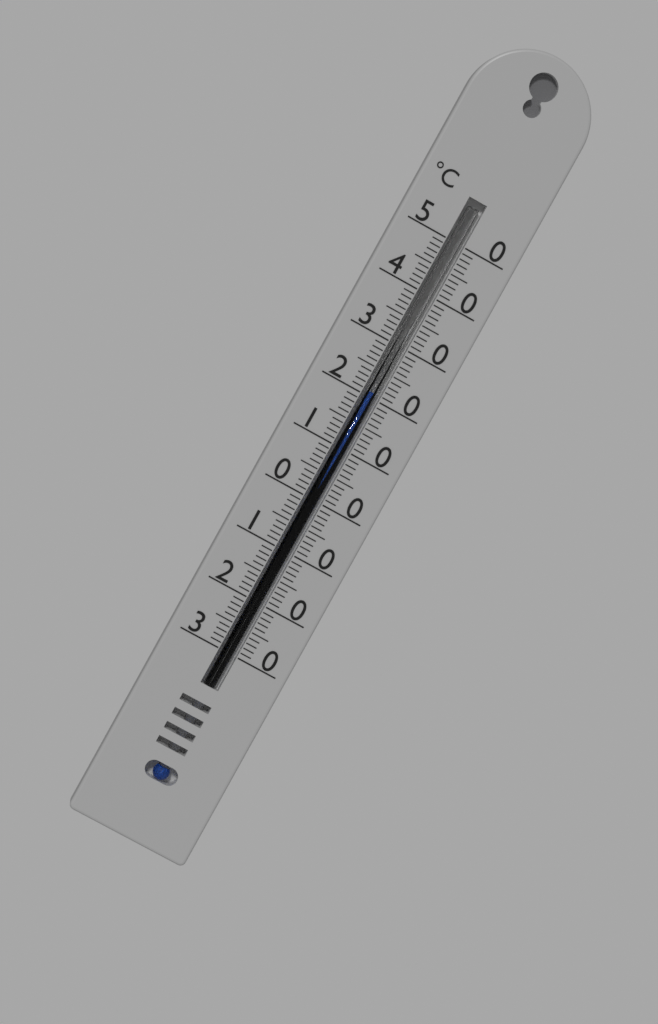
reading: 21 °C
